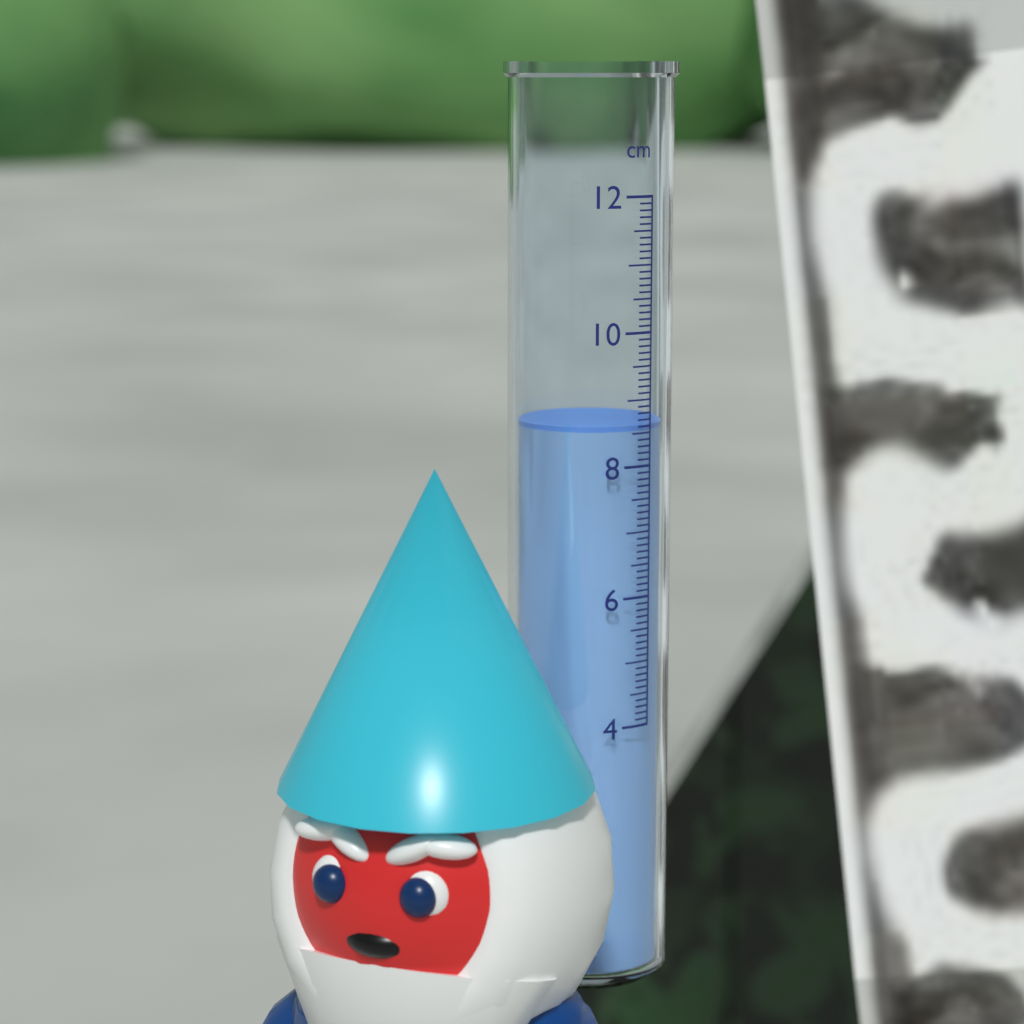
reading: 8.6 cm
